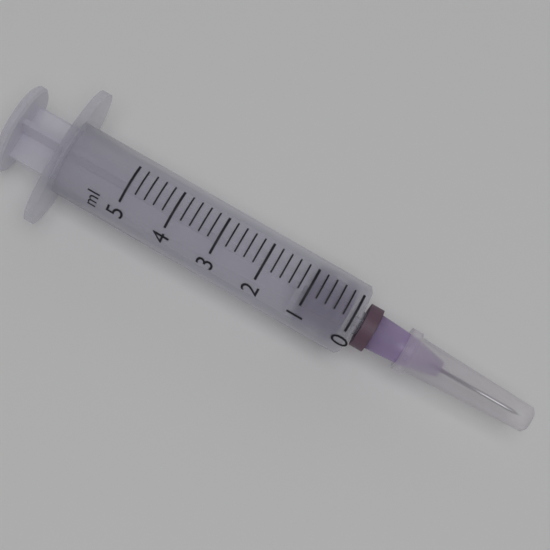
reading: 0.1 ml
